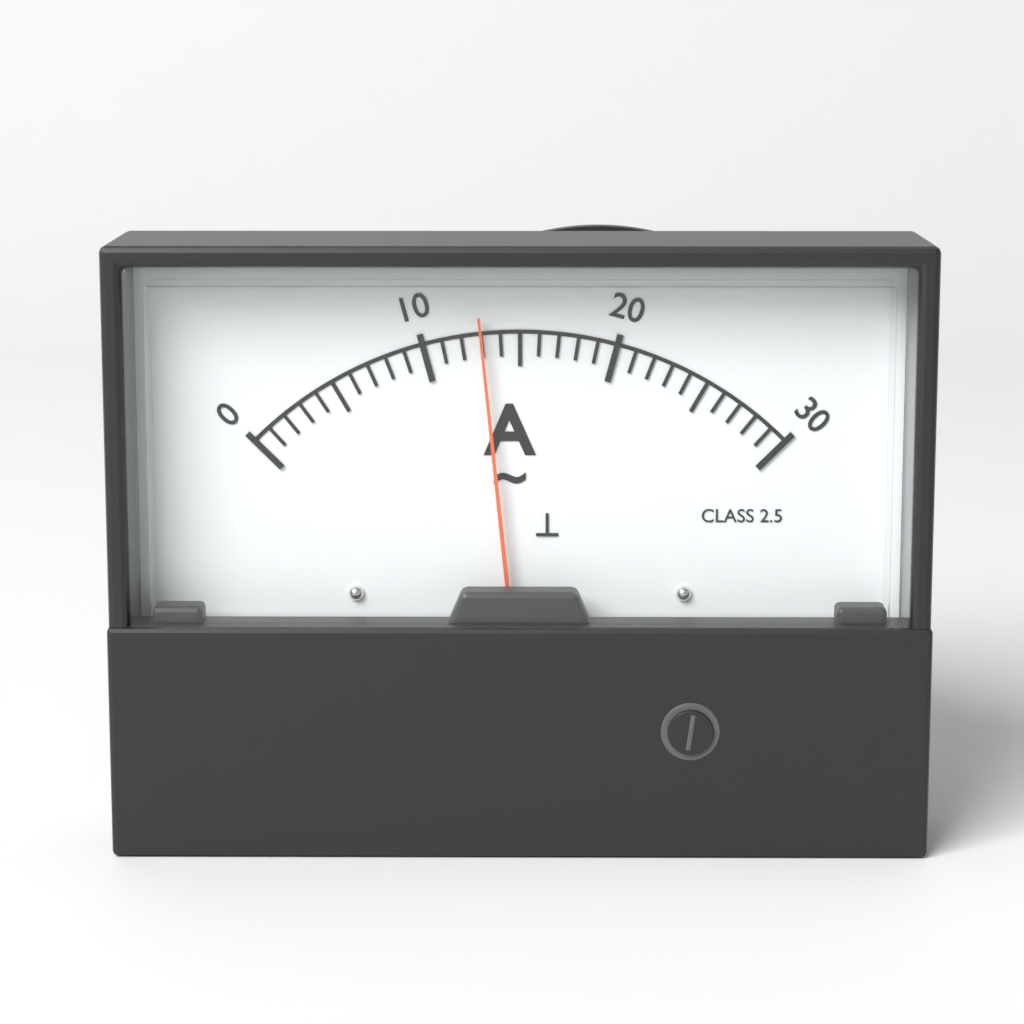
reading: 13 A
